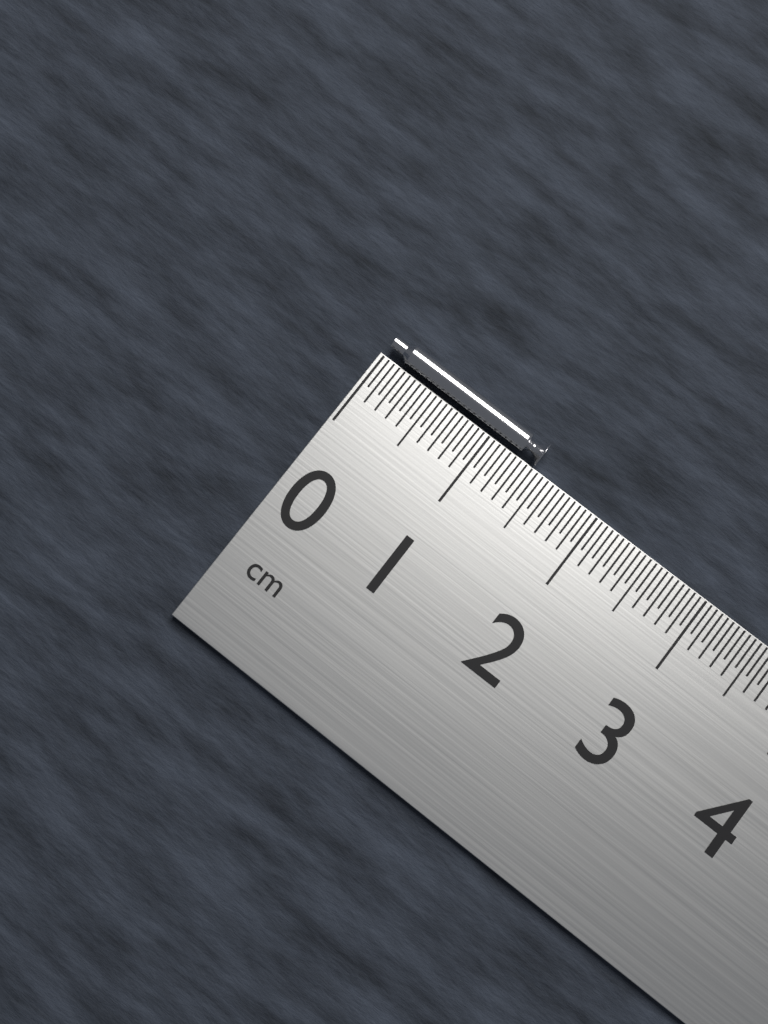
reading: 1.40 cm
